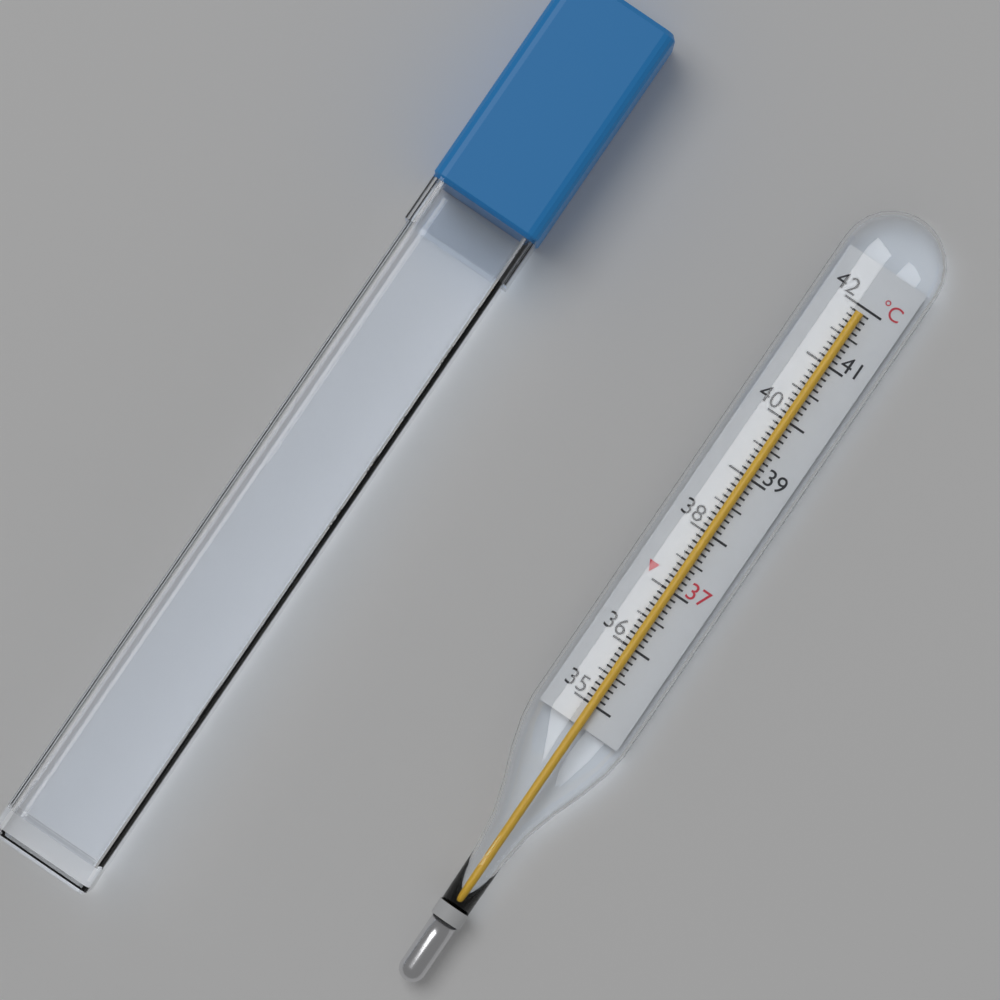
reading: 41.9 °C
